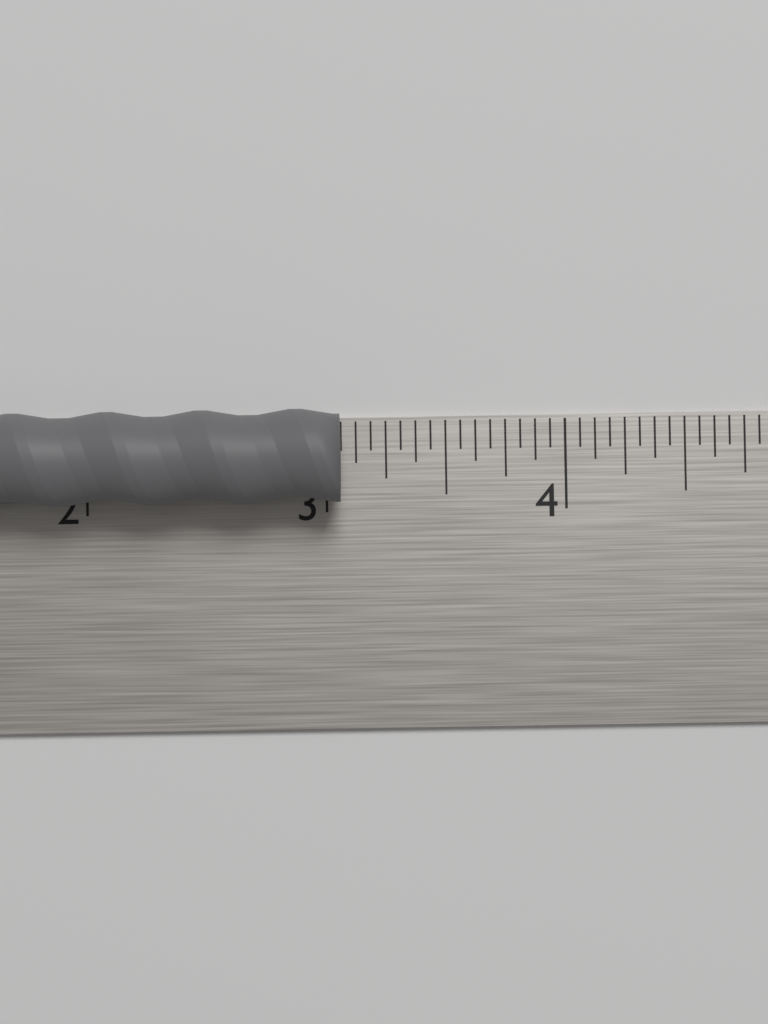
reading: 3.0625 in
